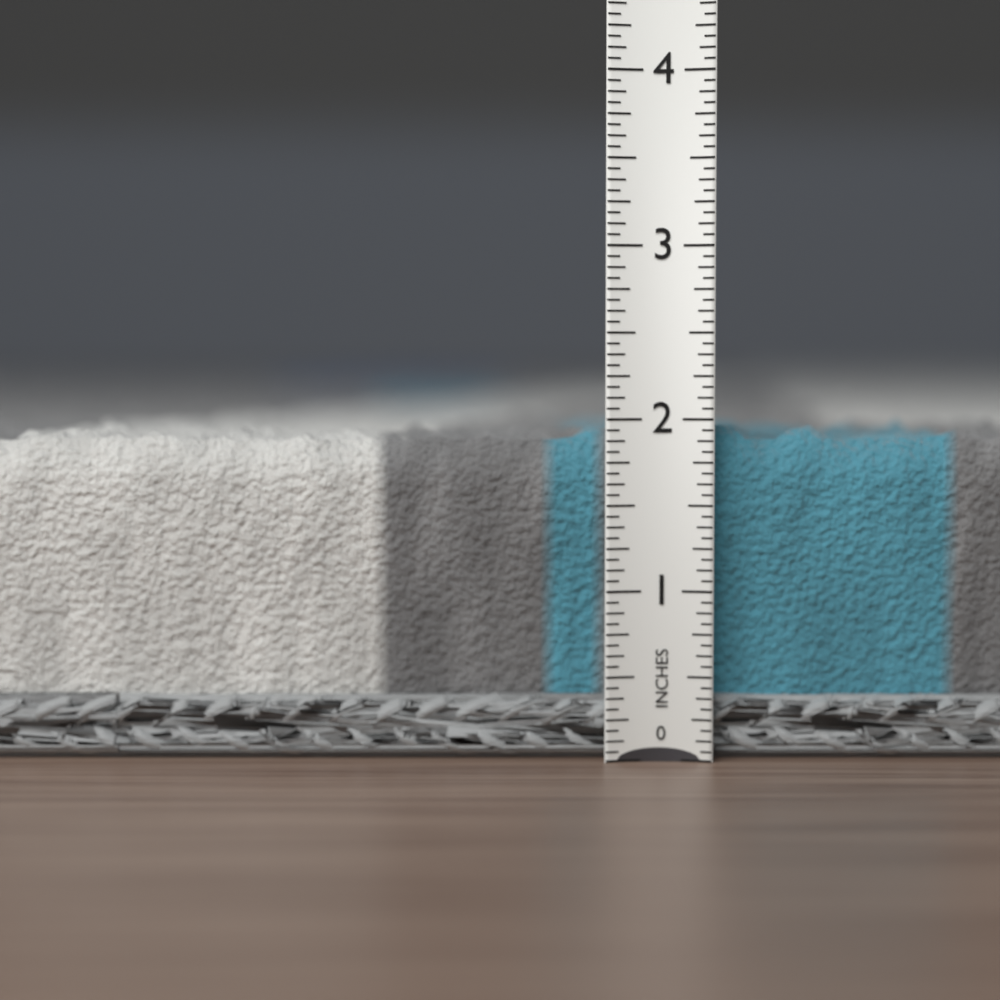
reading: 2.0625 in
